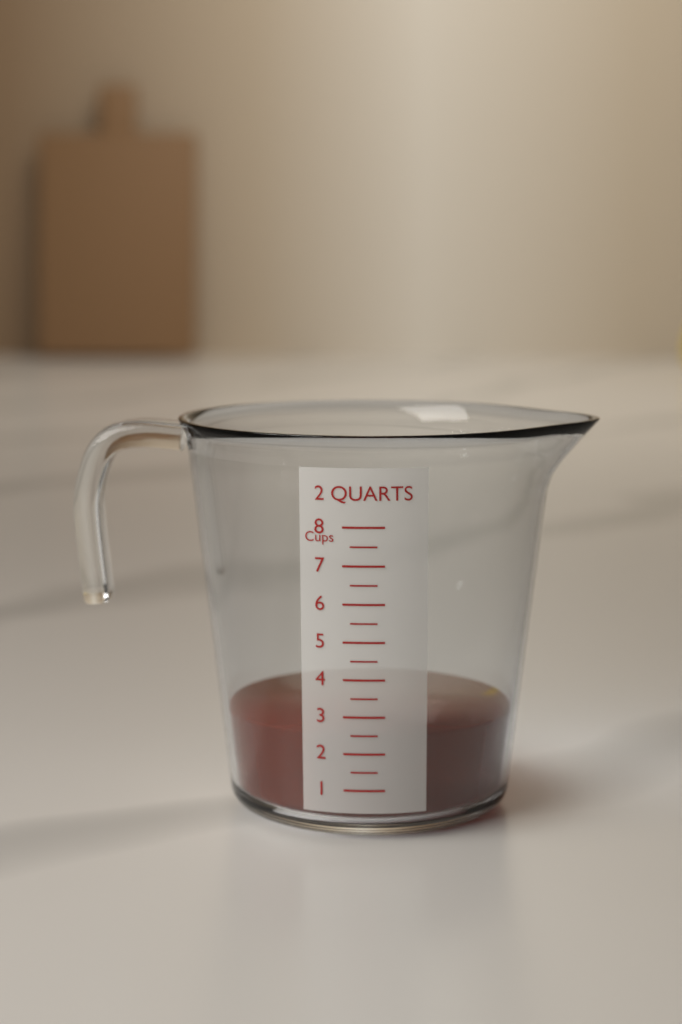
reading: 2.5 cups
